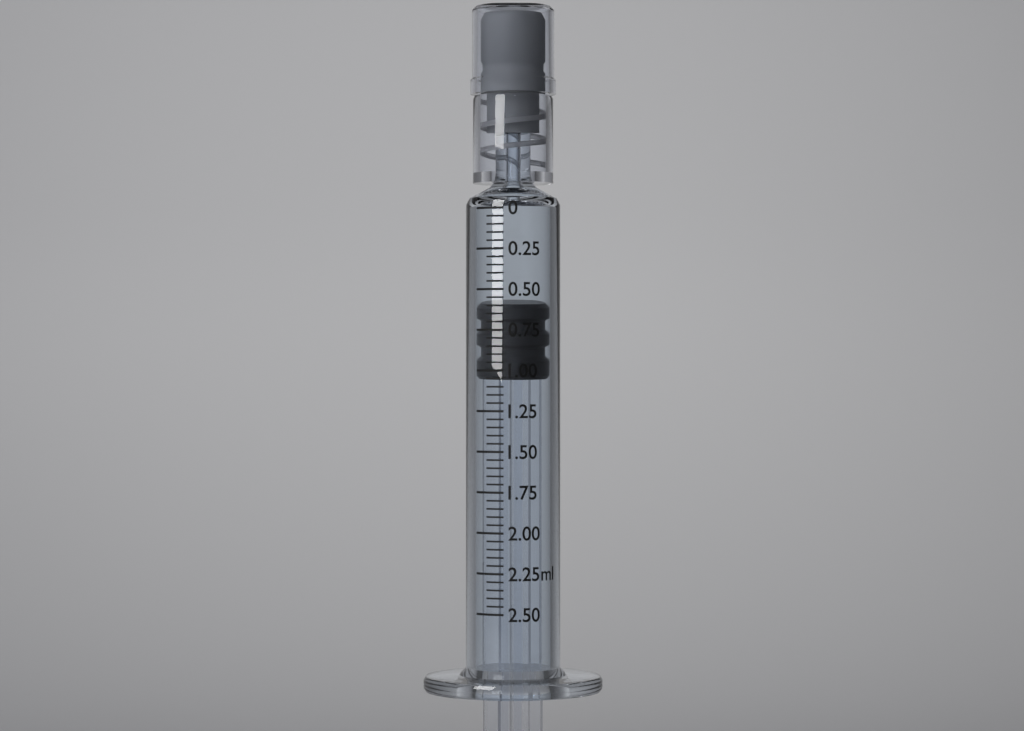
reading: 0.60 ml
